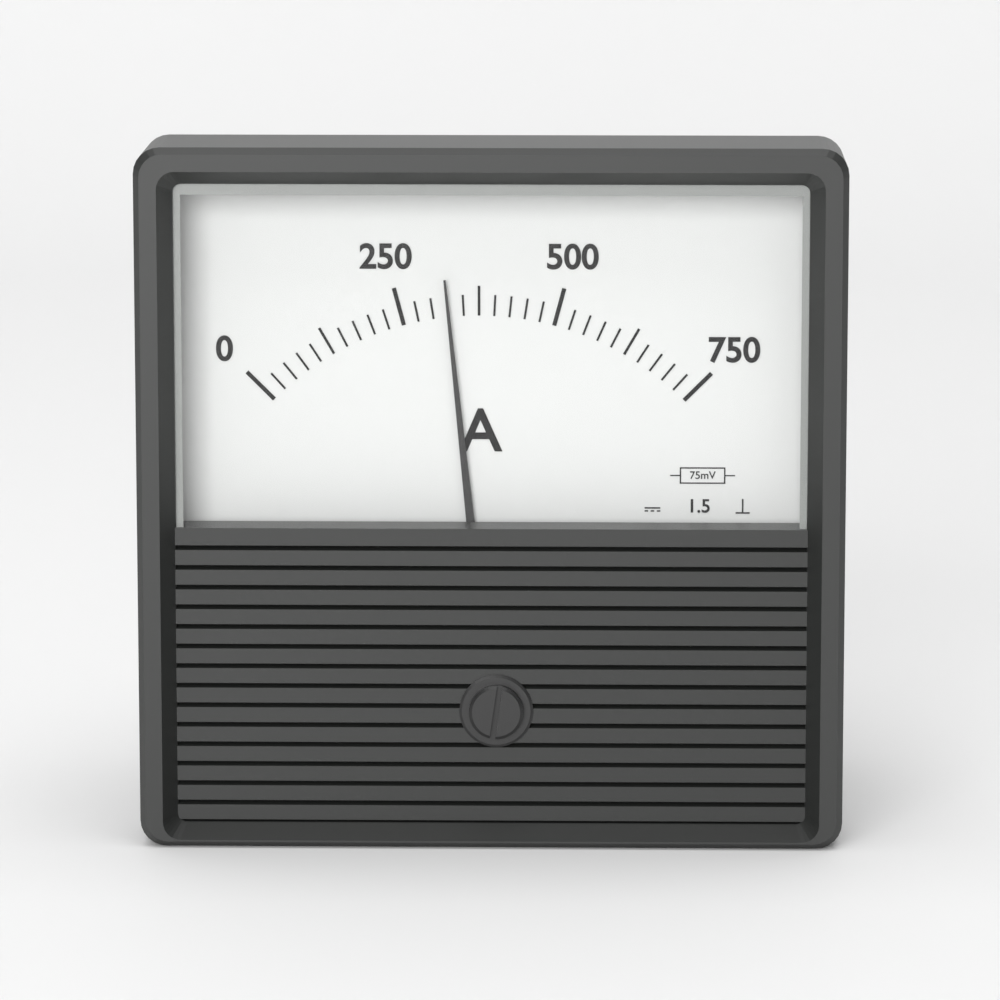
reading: 325 A
